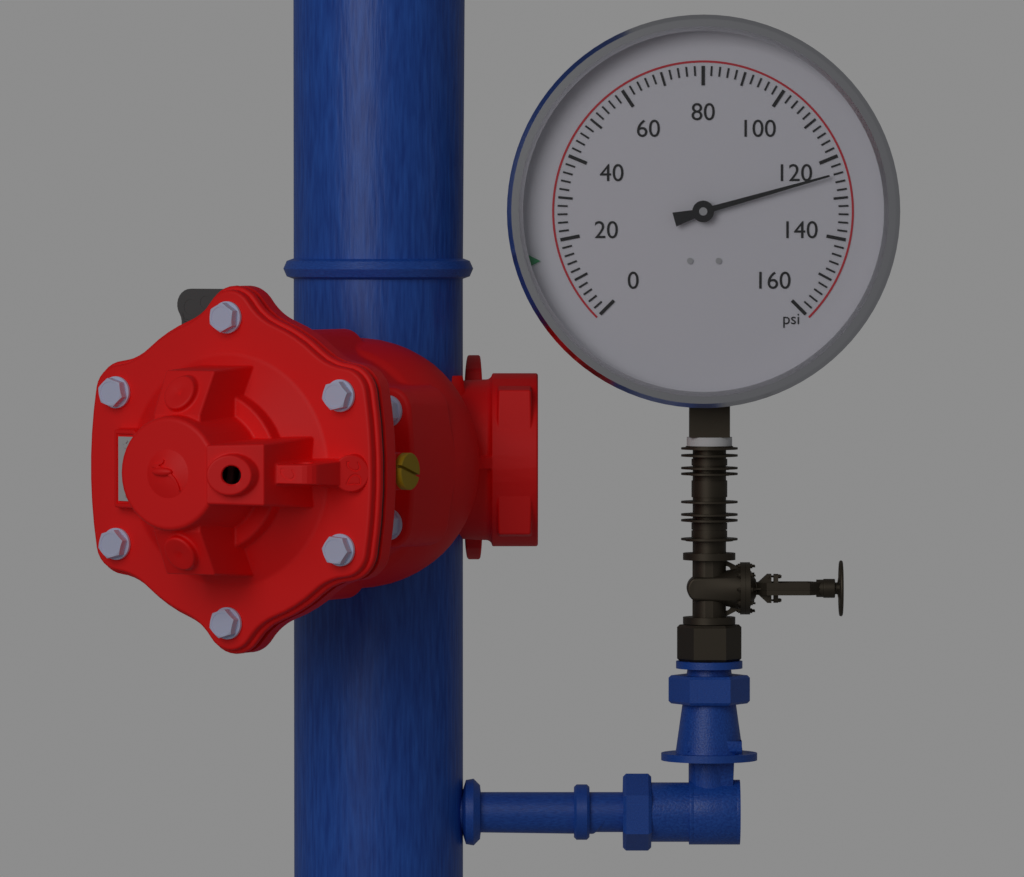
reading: 124 psi
